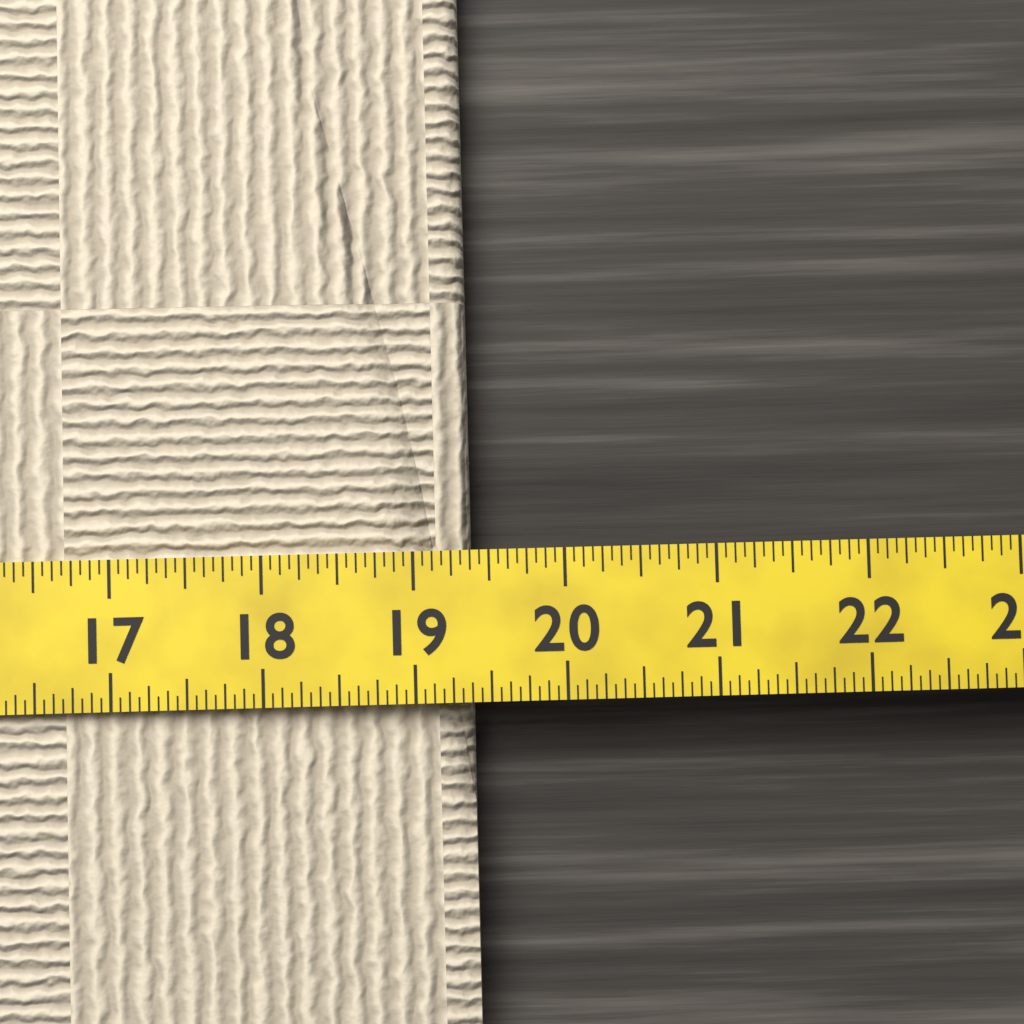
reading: 19.3750 (no unit)
